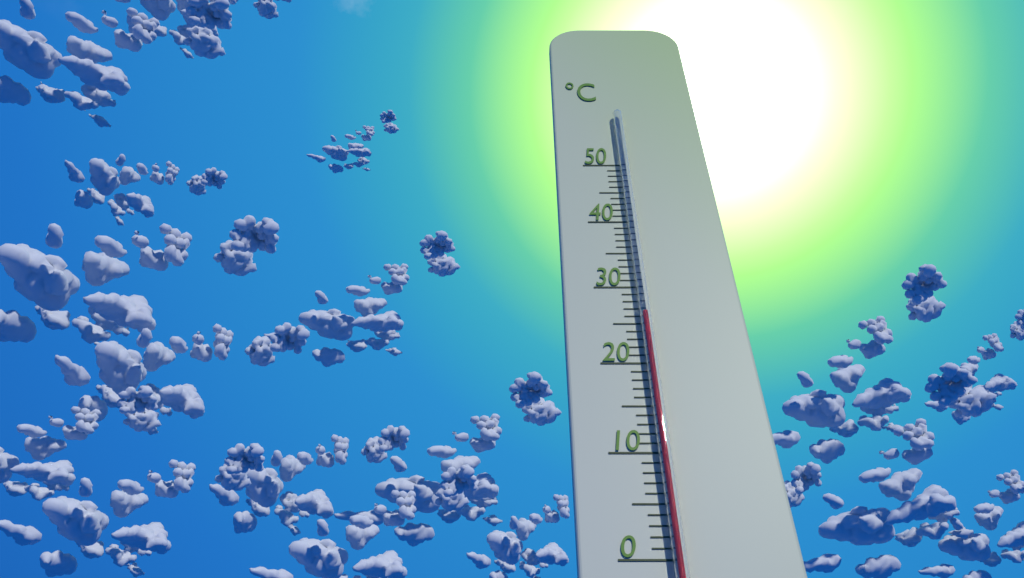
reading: 26 °C
